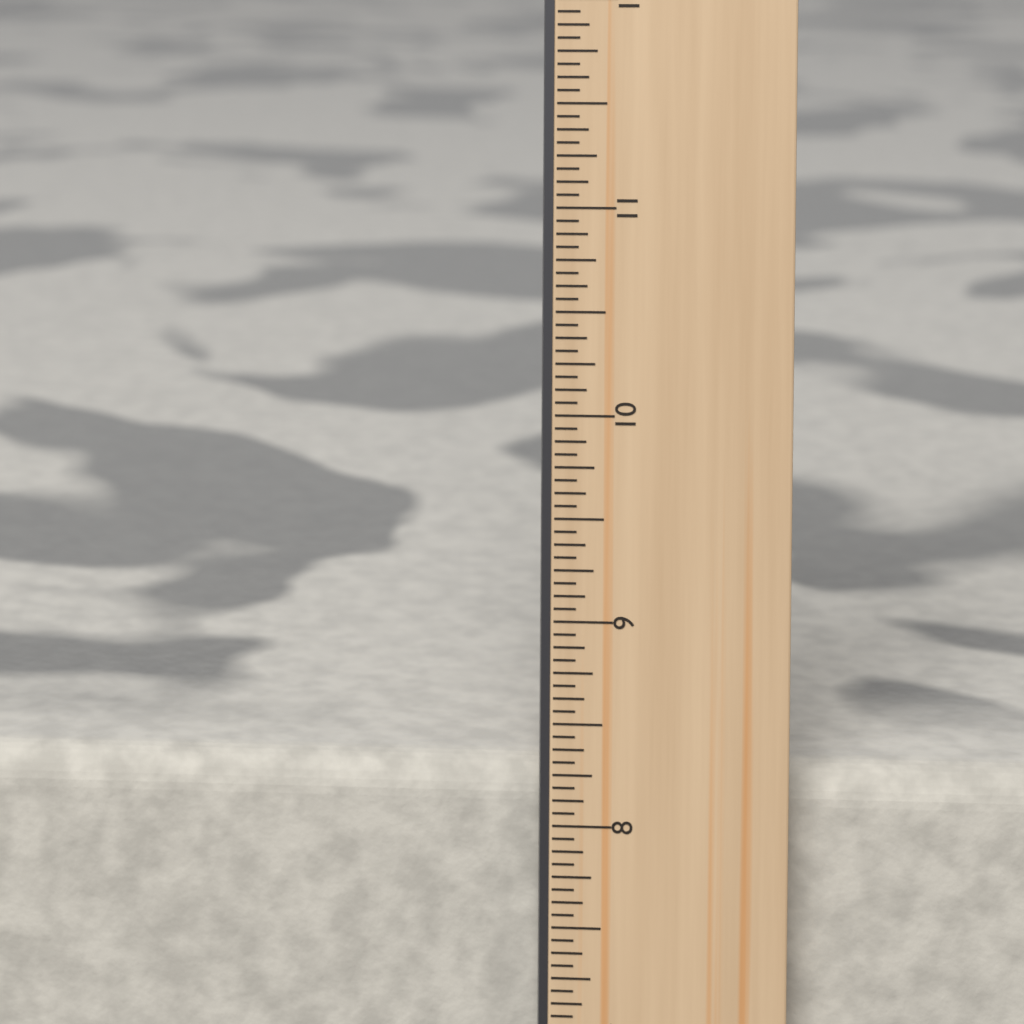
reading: 8.2500 in
